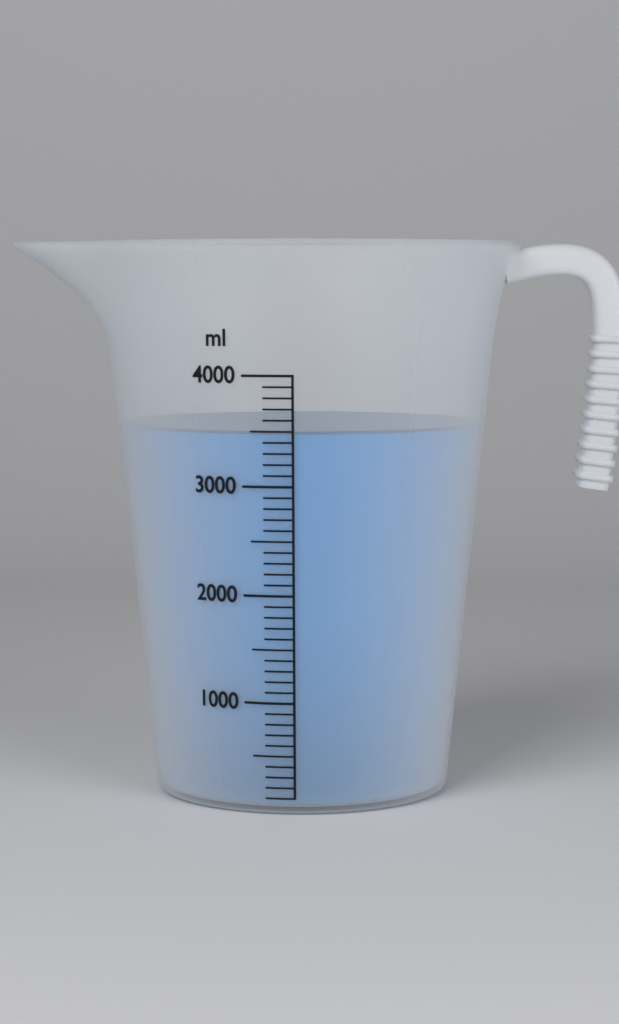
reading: 3500 ml
